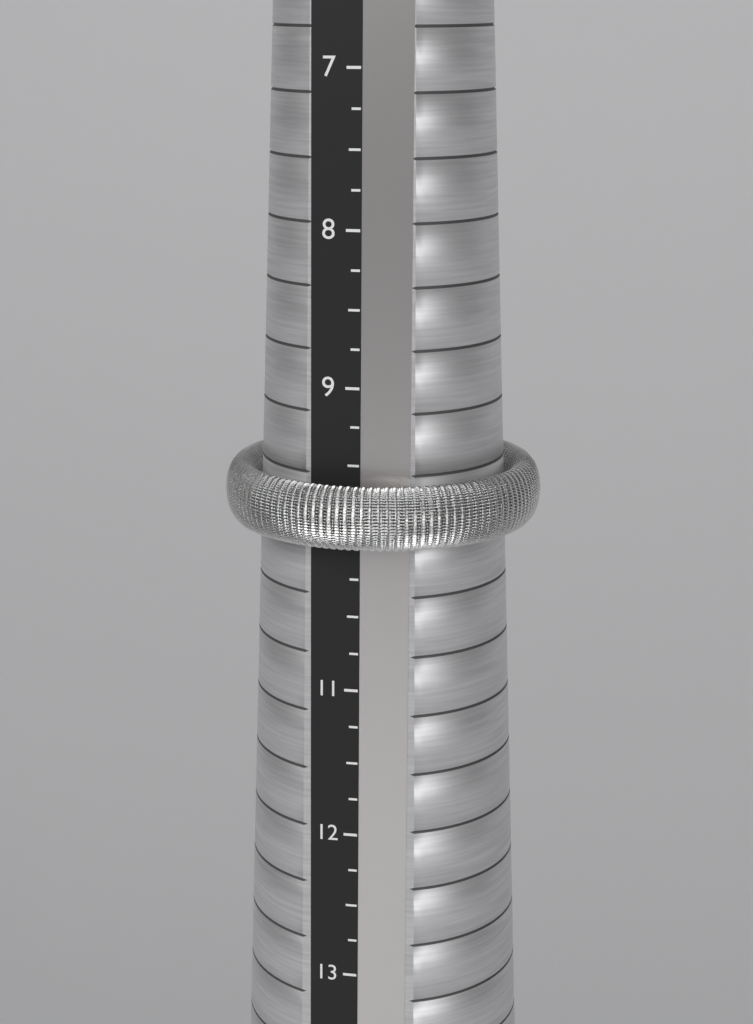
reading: 10.00 (no unit)
